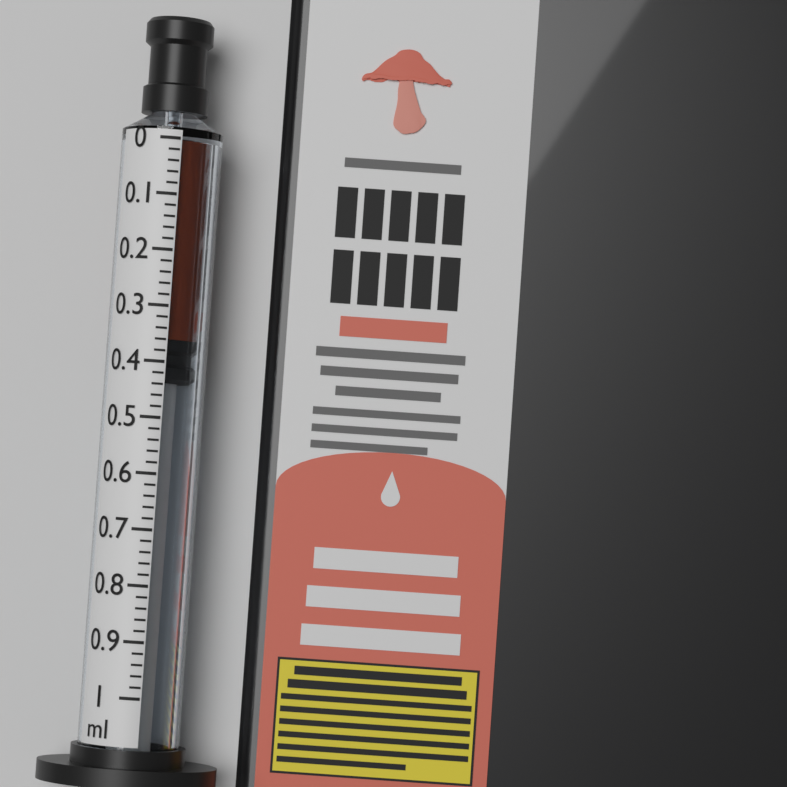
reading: 0.36 ml
